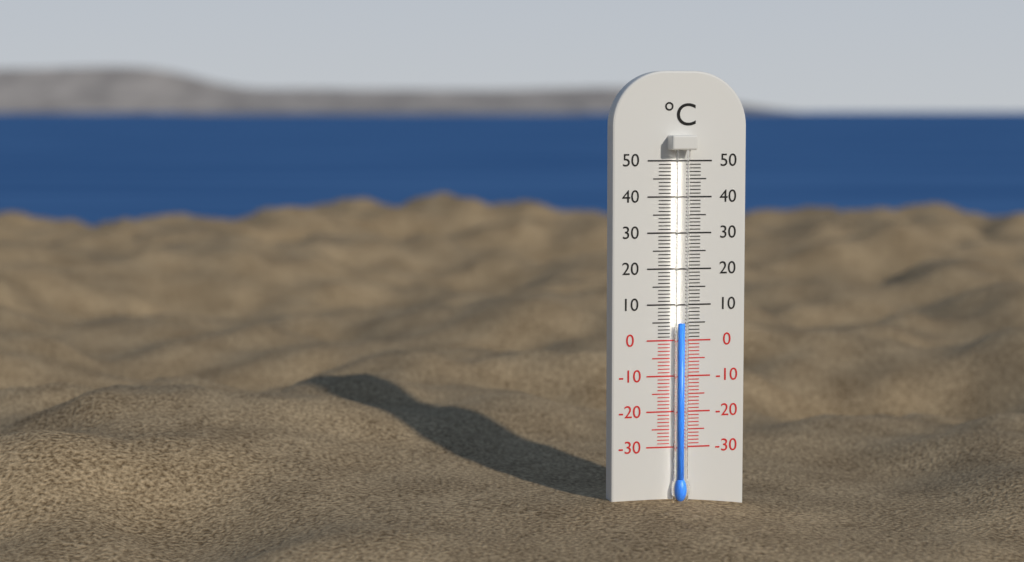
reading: 5 °C
